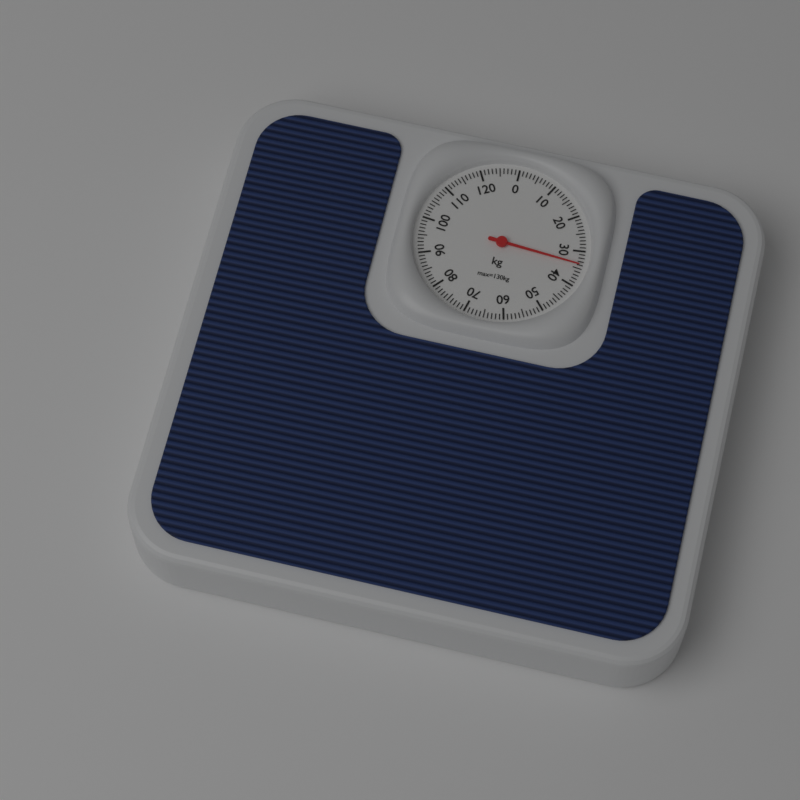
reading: 34 kg
